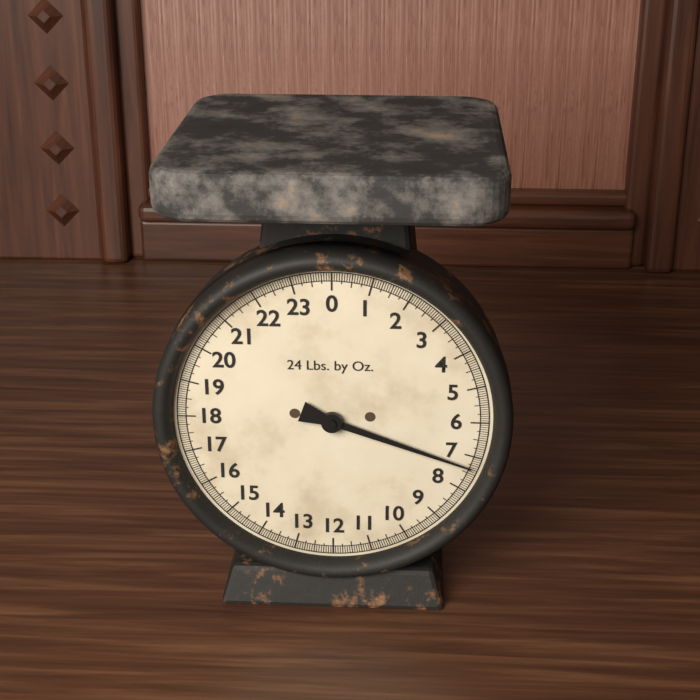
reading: 7.3125 lb
